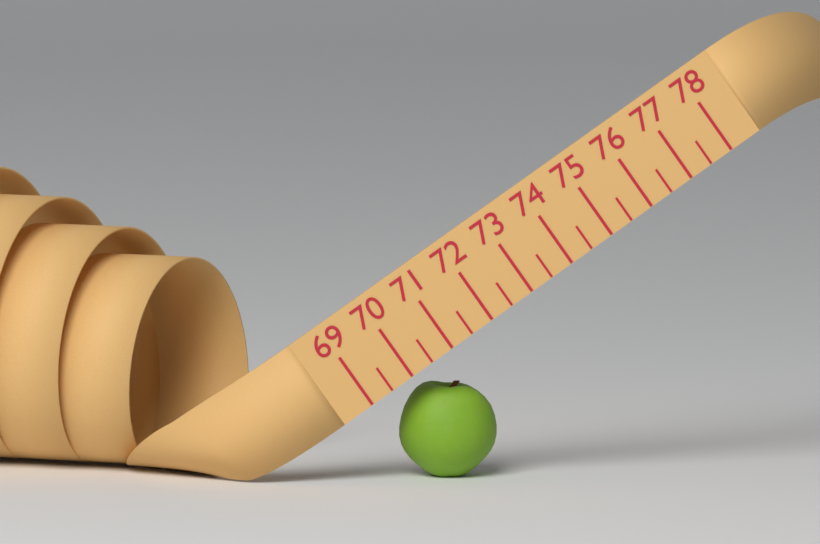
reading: 71.0 (no unit)
